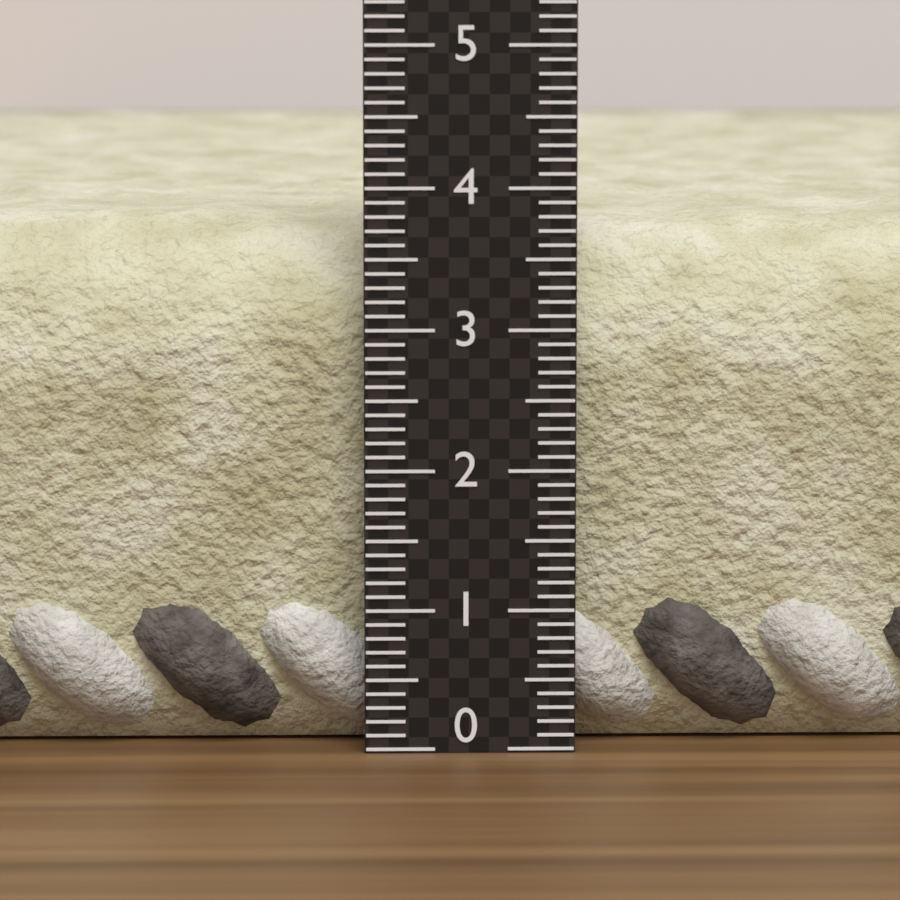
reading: 3.8 (no unit)
